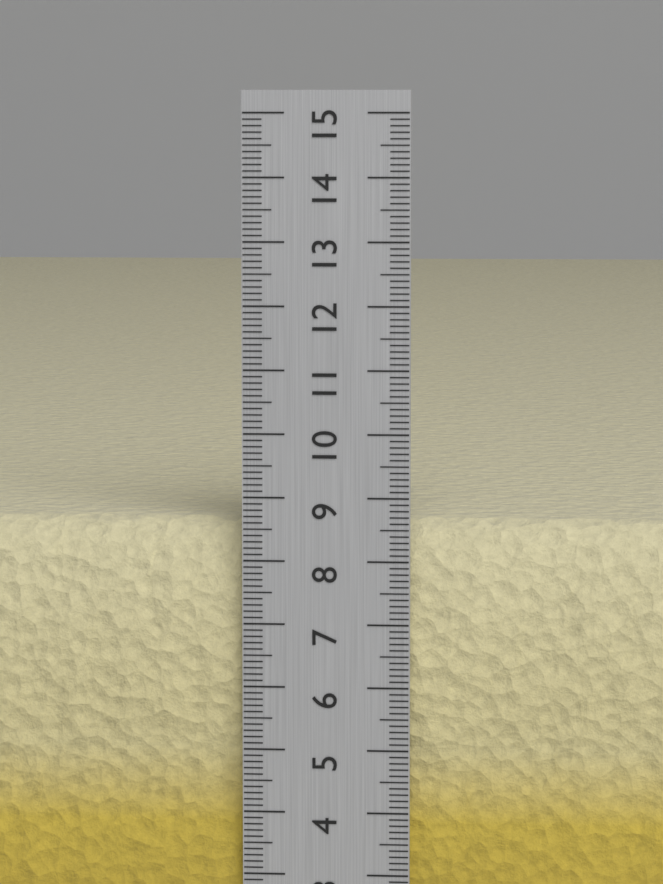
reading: 8.6 cm
